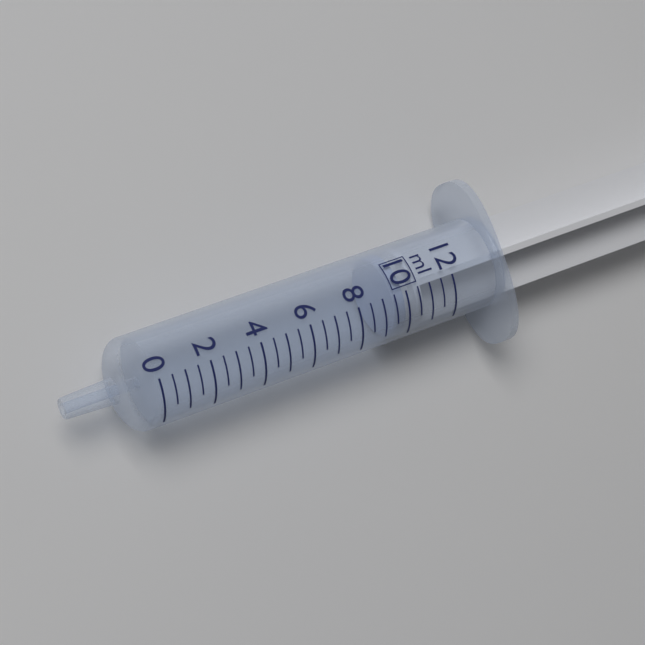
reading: 9.5 ml
